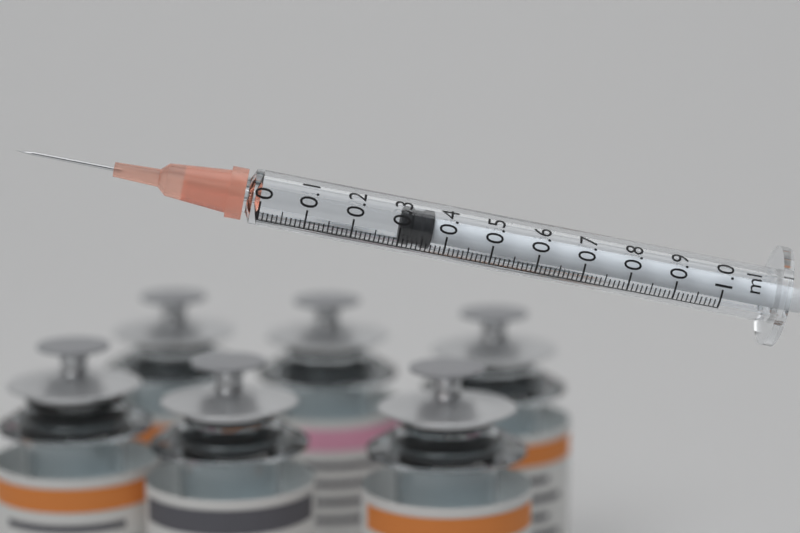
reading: 0.30 ml
